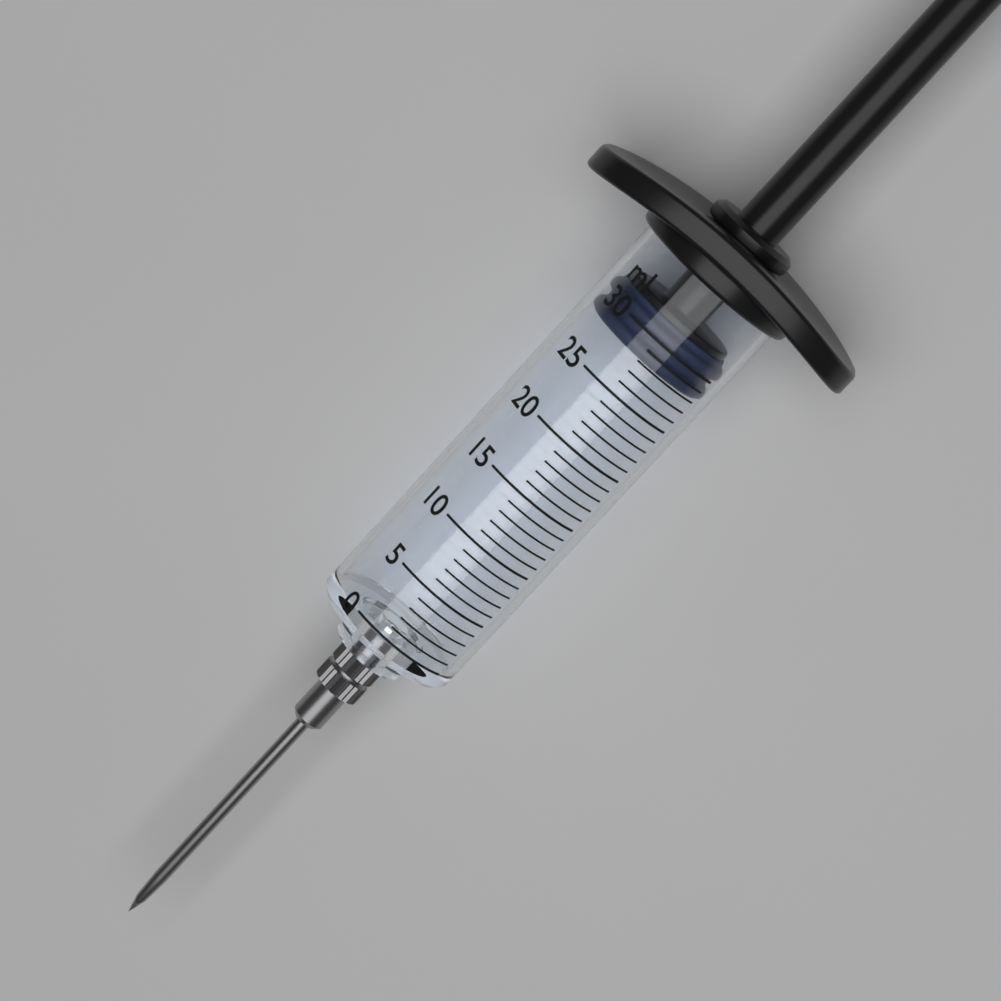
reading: 28 ml
